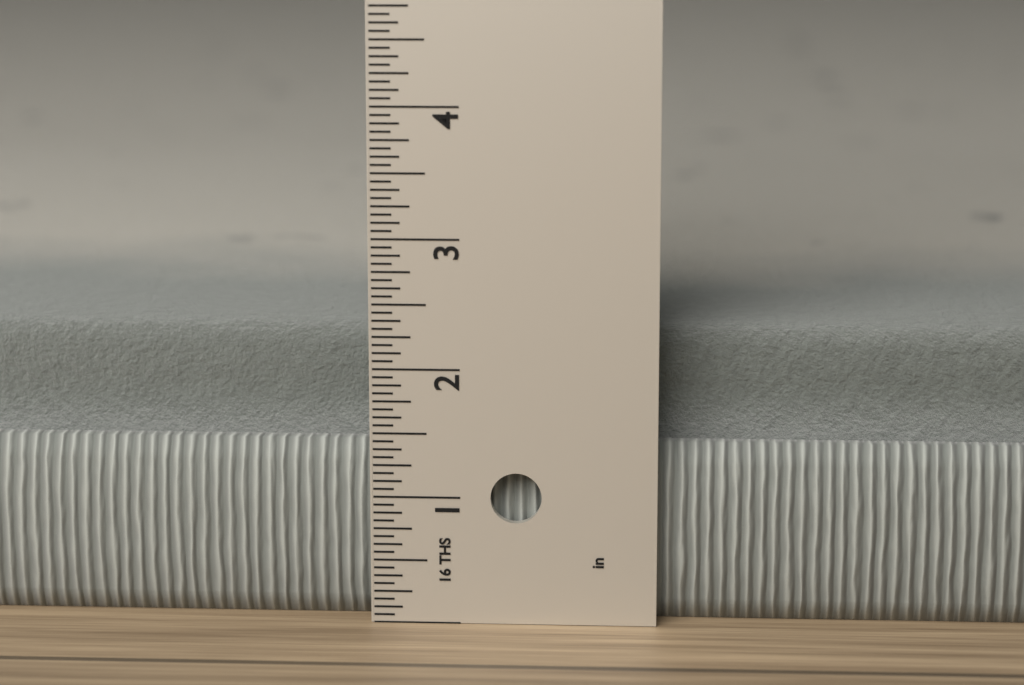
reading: 2.2500 in
